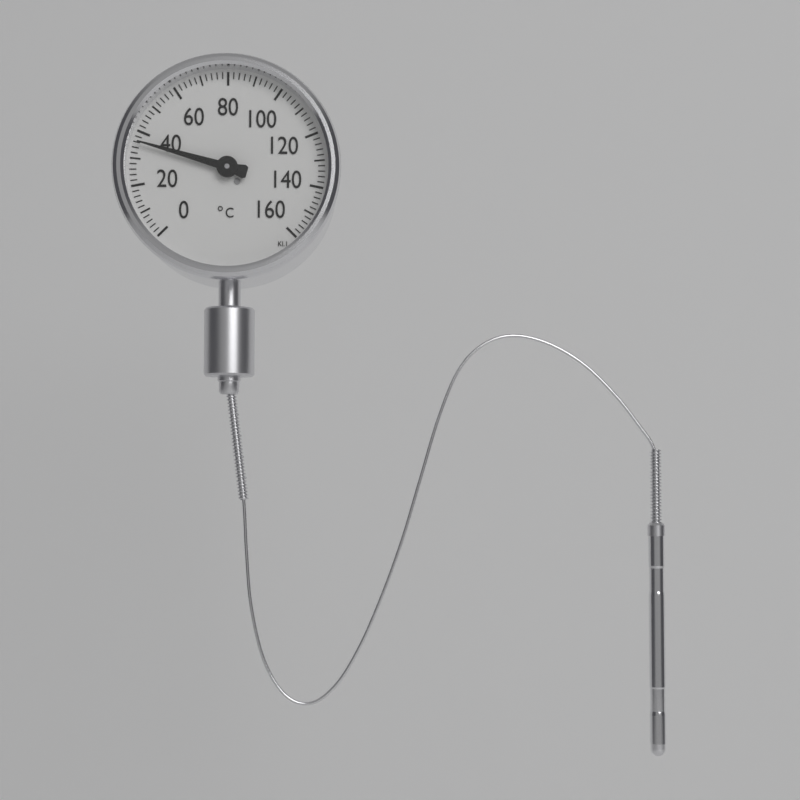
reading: 36 °C
